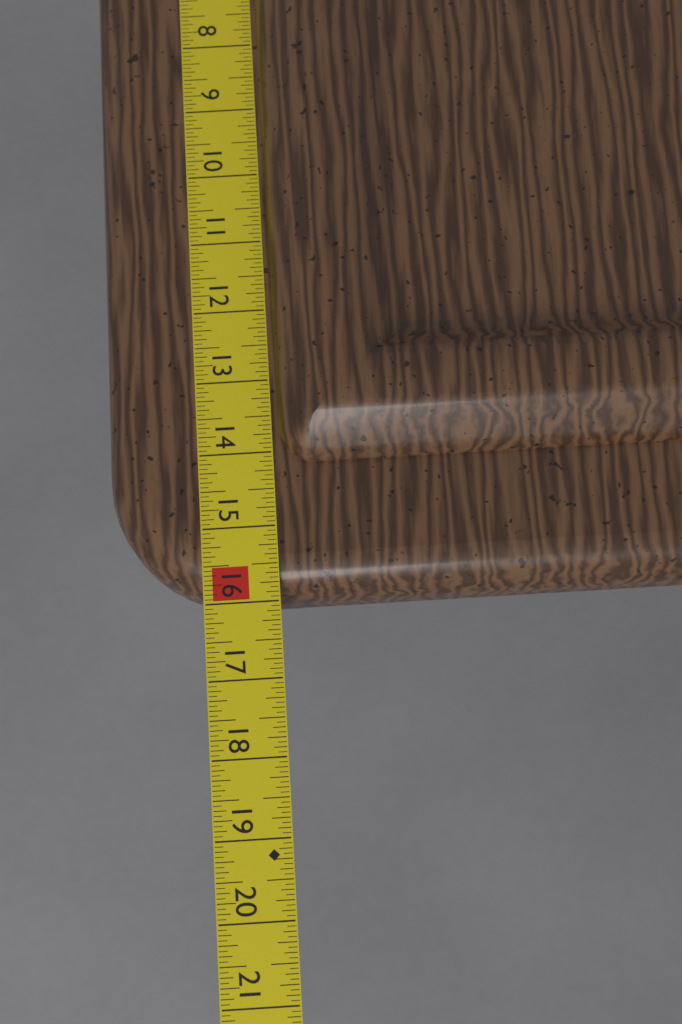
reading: 15.9375 in
